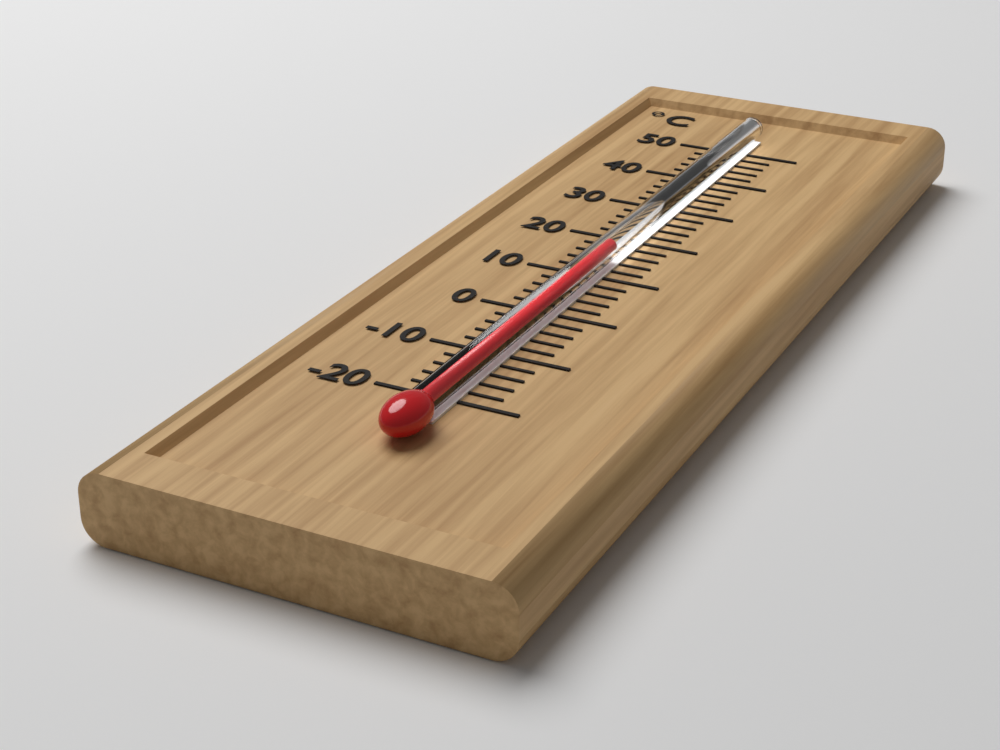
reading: 14 °C
